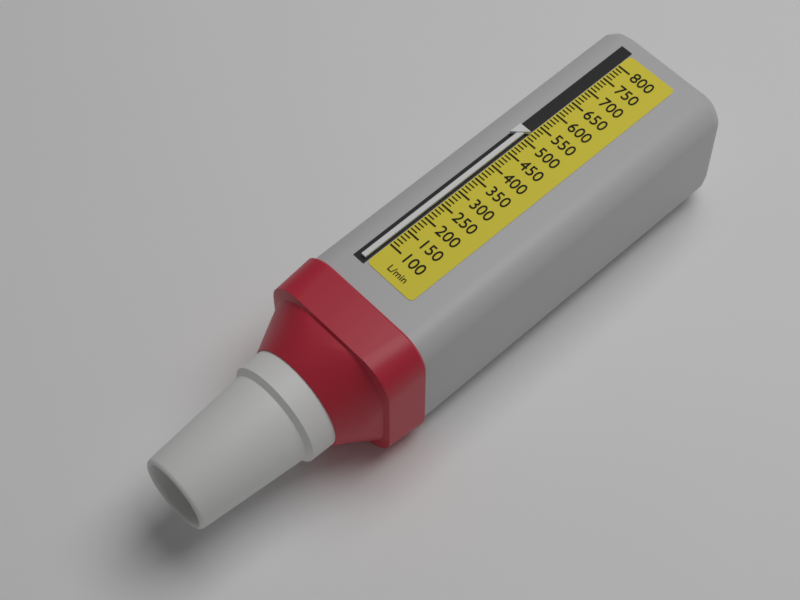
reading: 520 L/min
